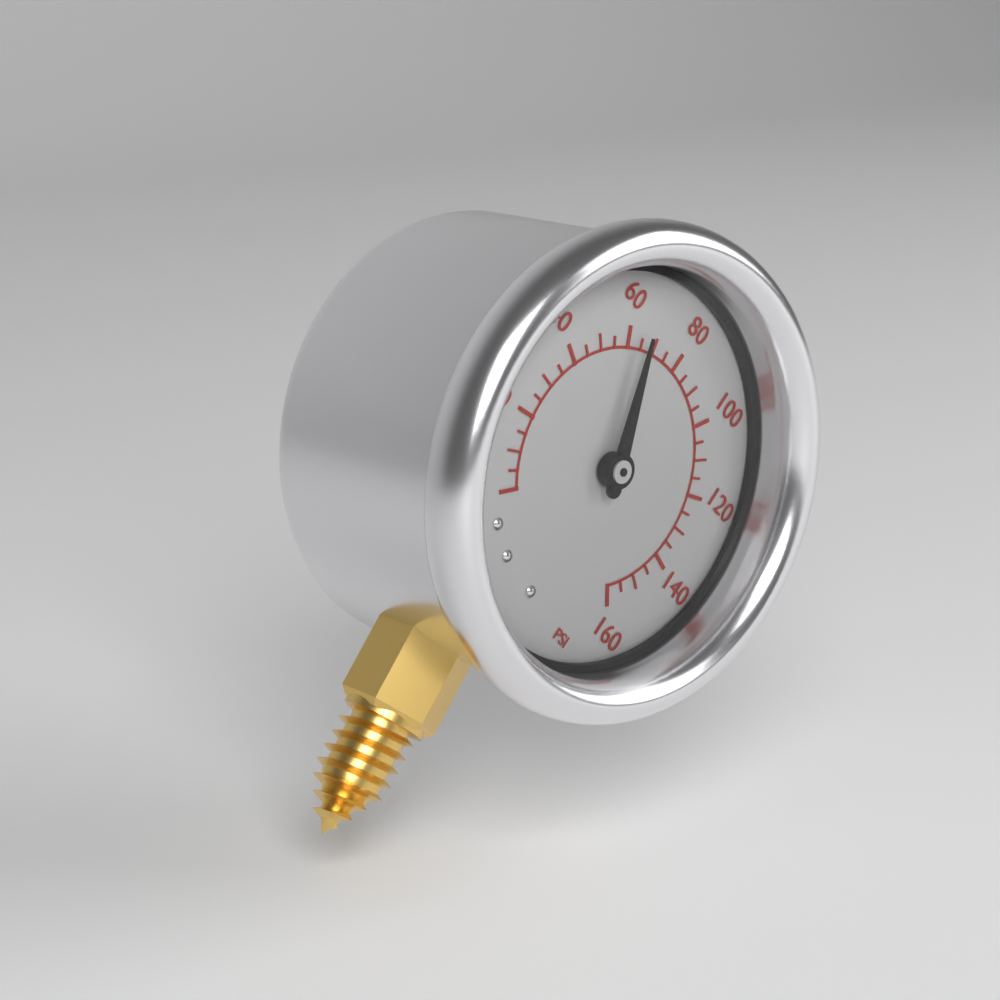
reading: 65 psi
